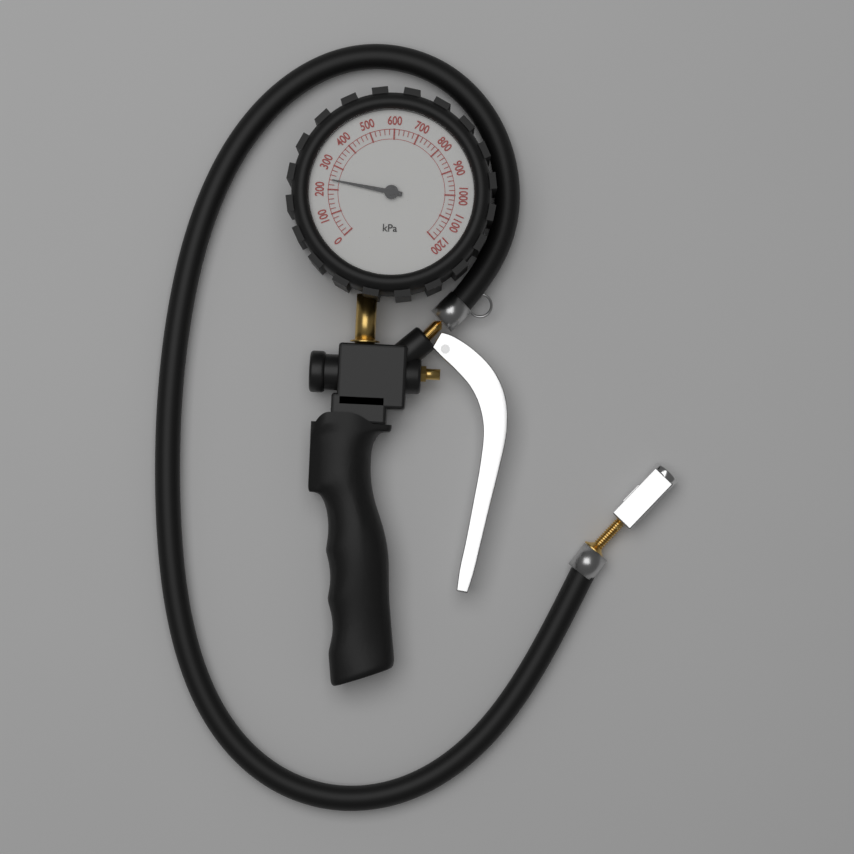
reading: 240 kPa
